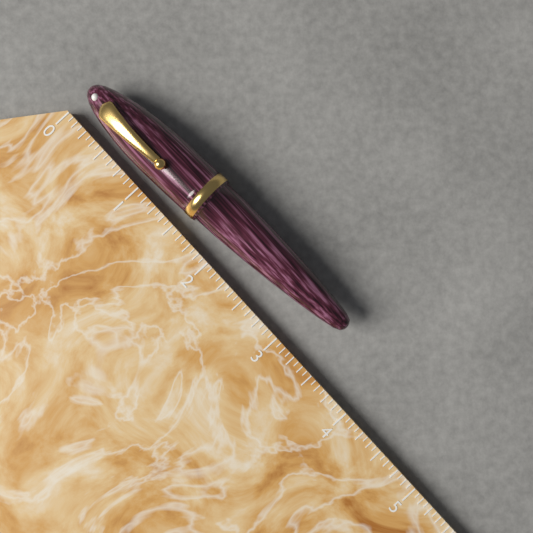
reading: 3.3750 (no unit)
